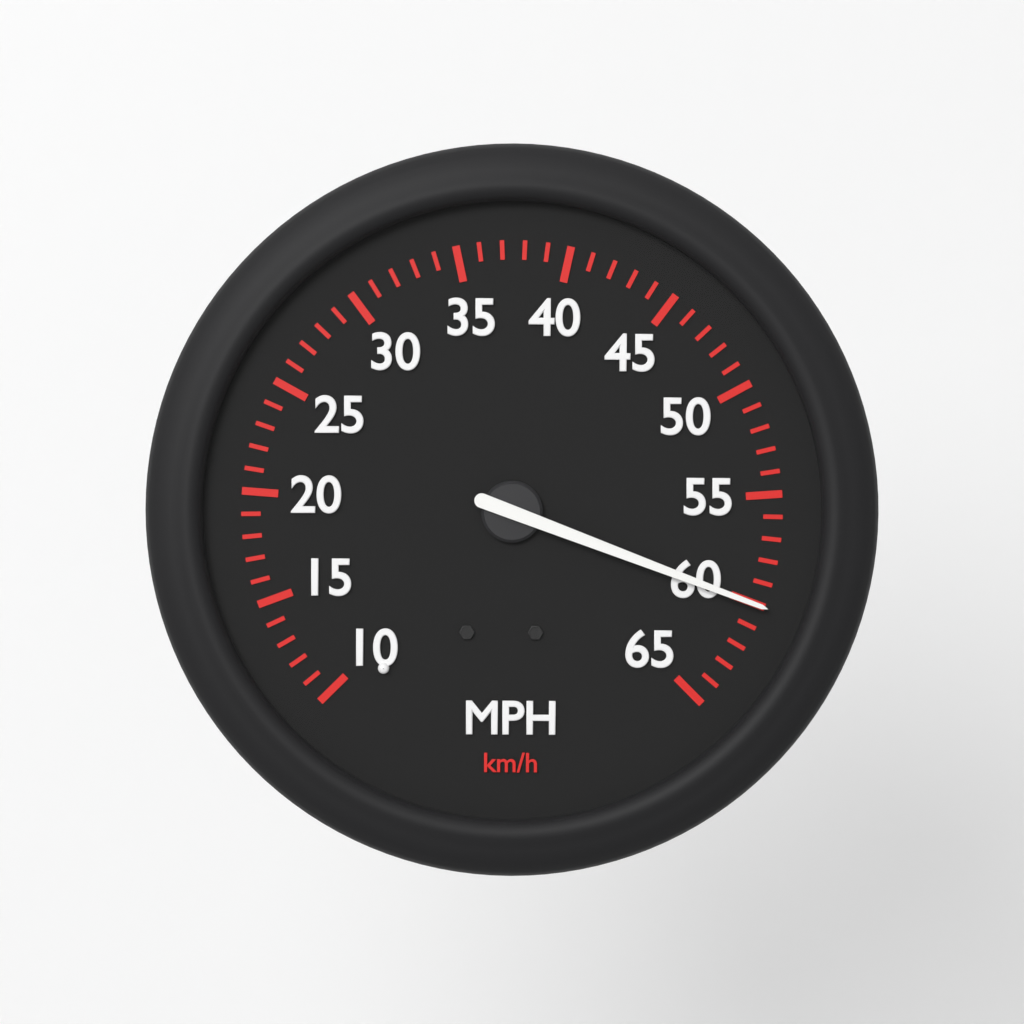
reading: 60 mph
